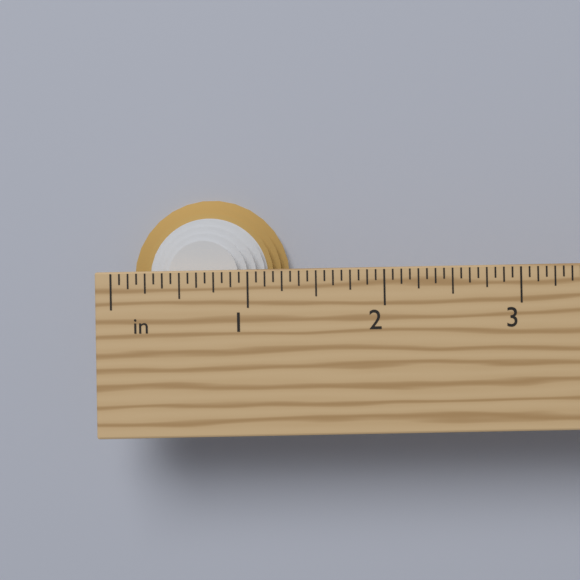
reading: 1.3125 in
